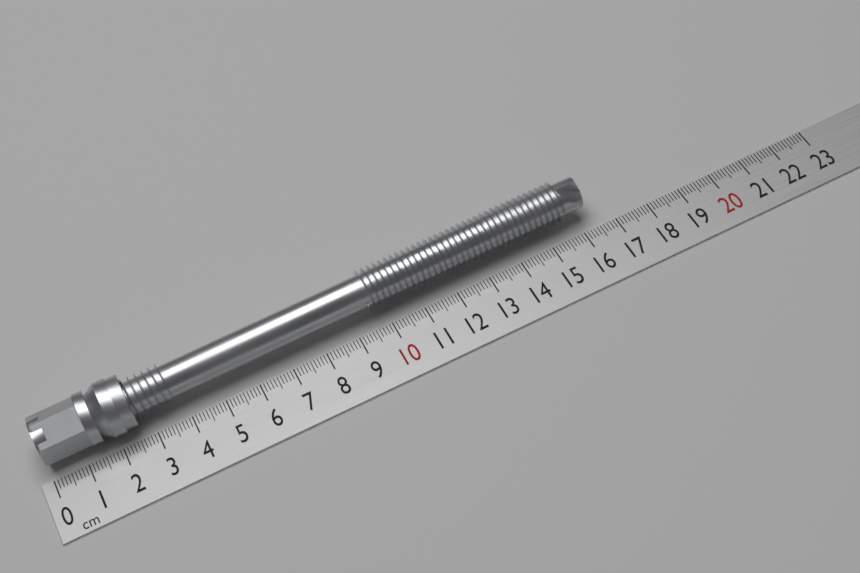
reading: 16.4 cm
